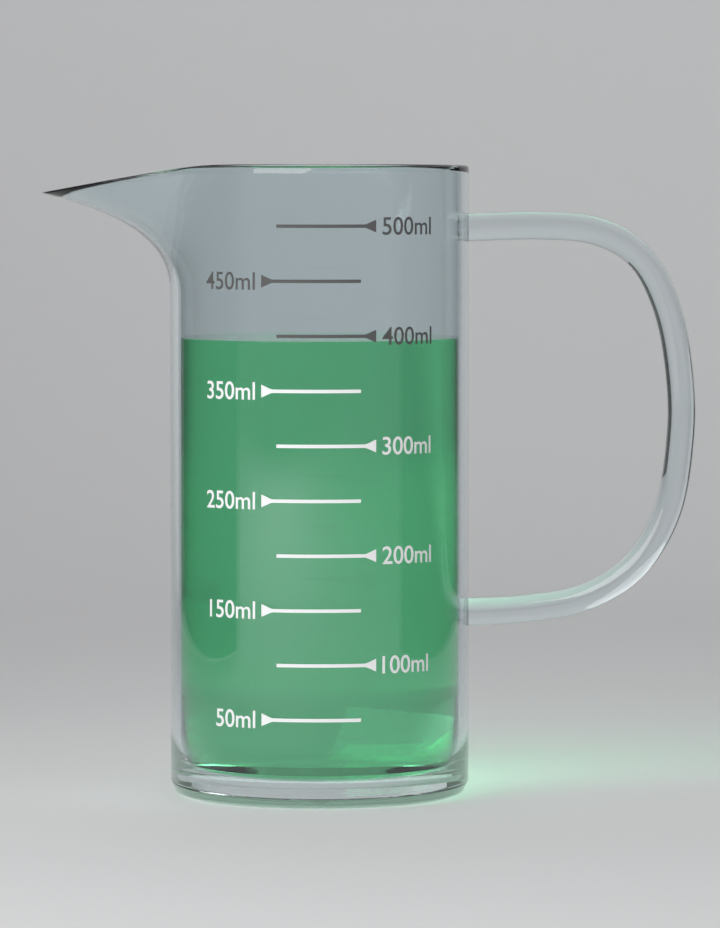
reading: 395 ml
